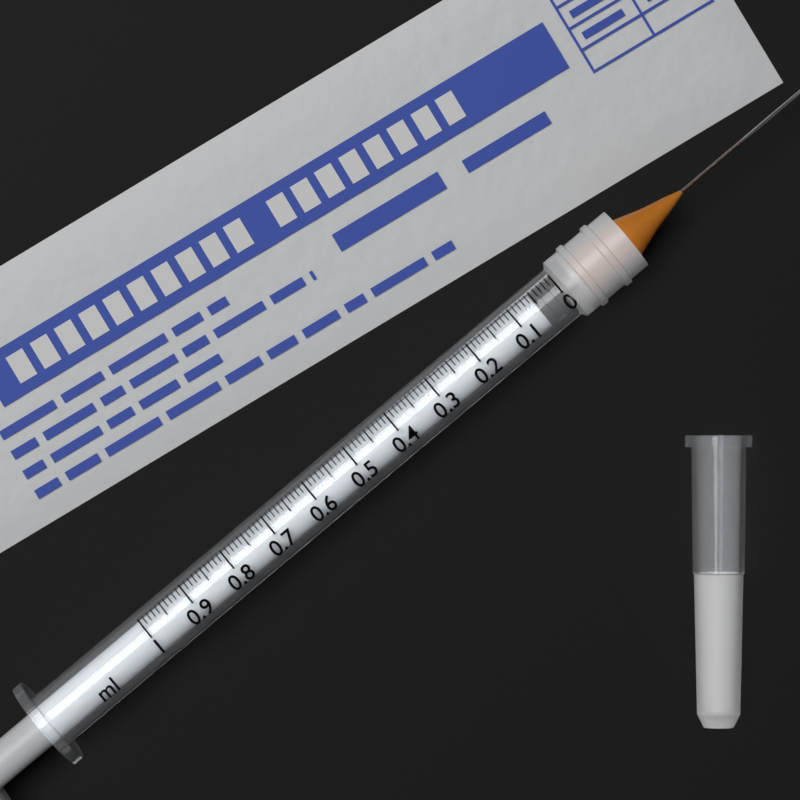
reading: 0.00 ml
